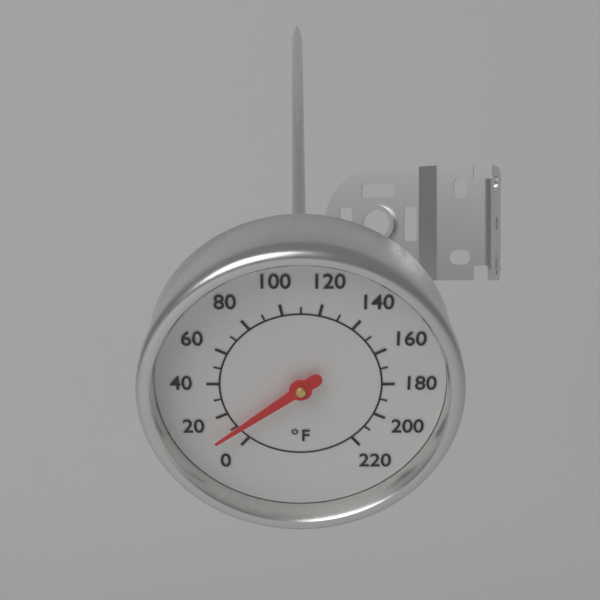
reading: 10 °F
